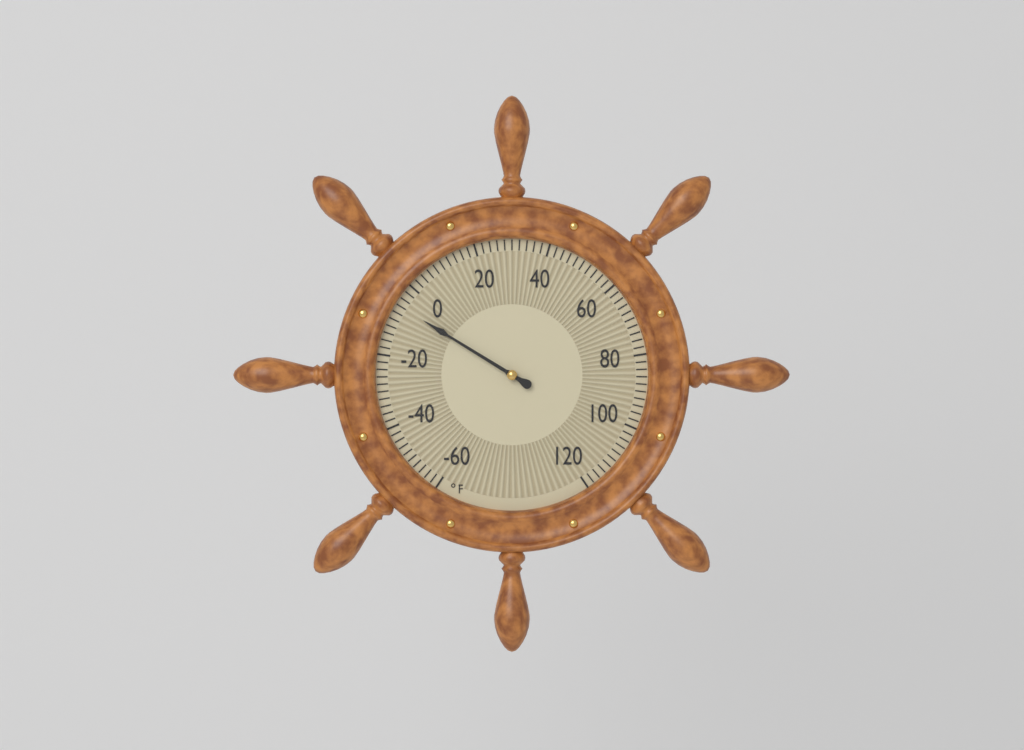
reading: -6 °F
